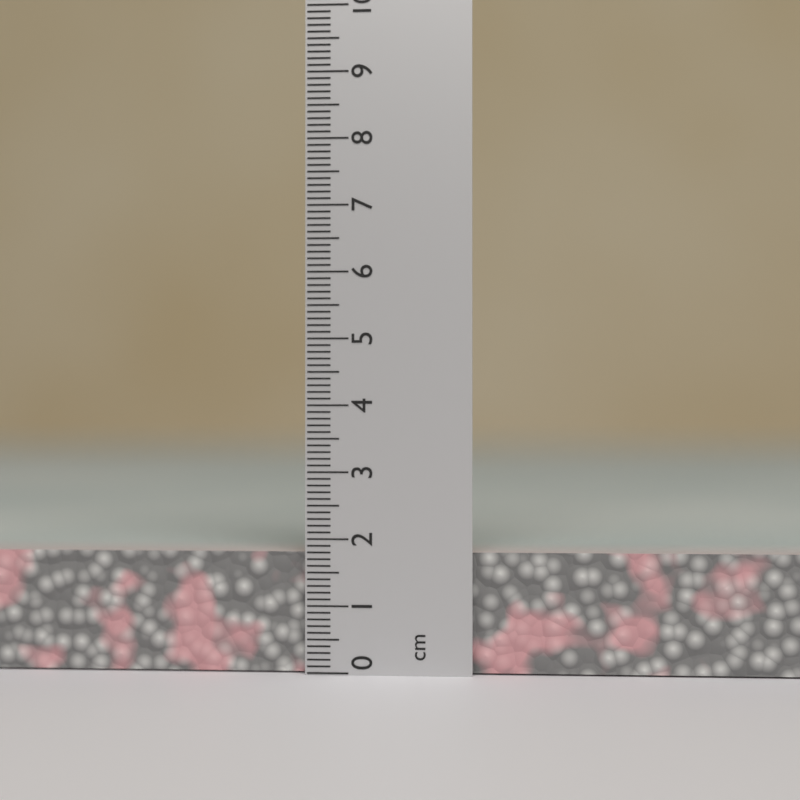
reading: 1.8 cm
